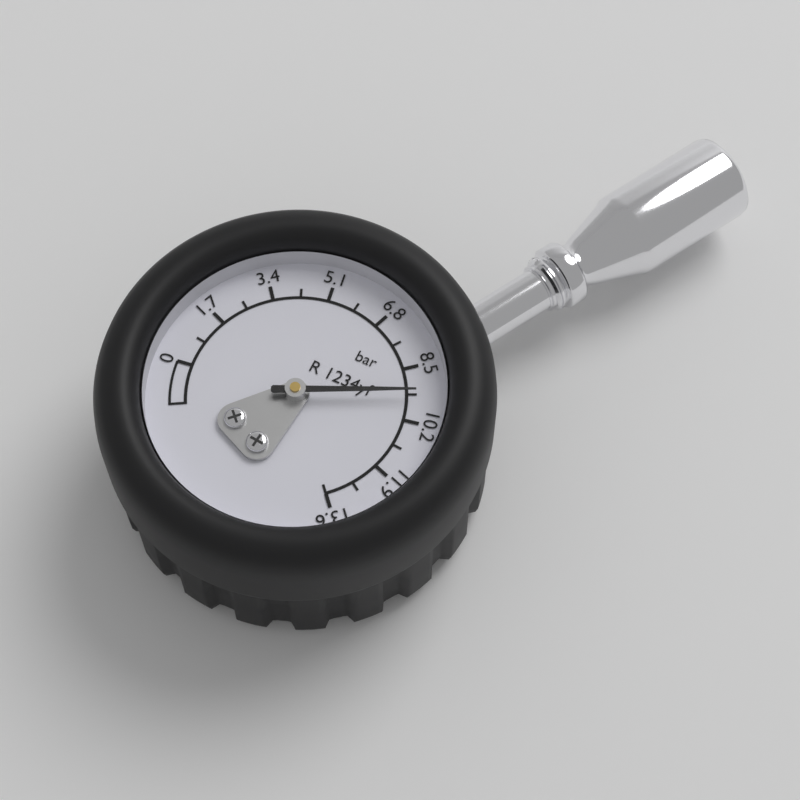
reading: 9.35 bar
